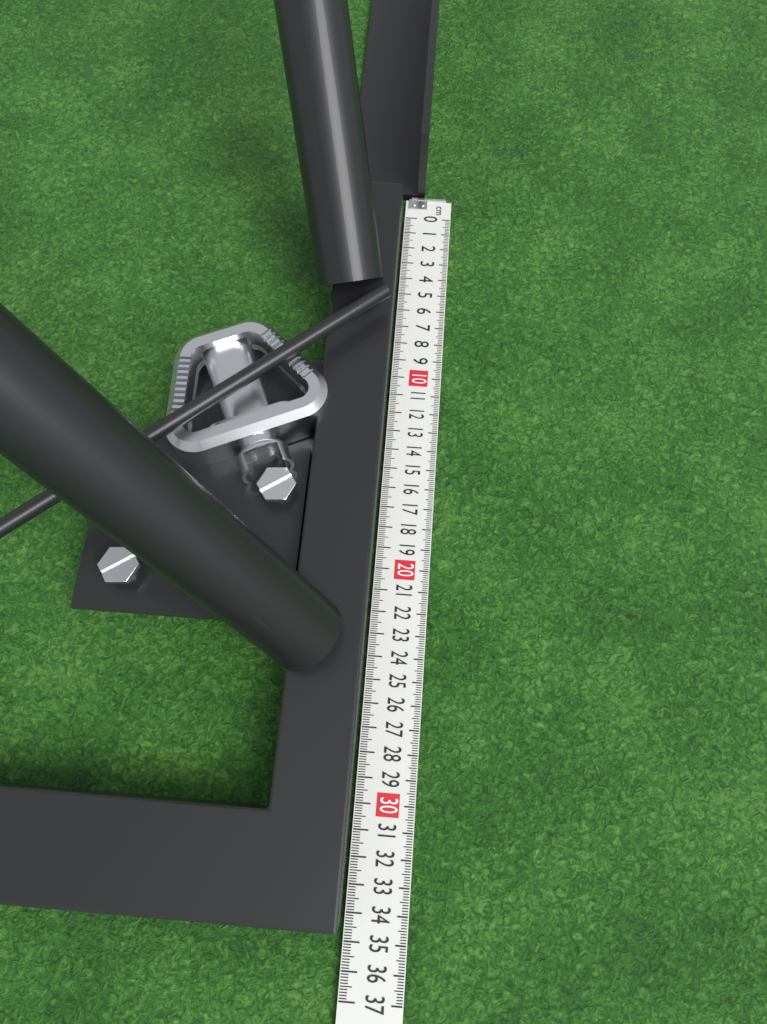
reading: 34.4 cm
